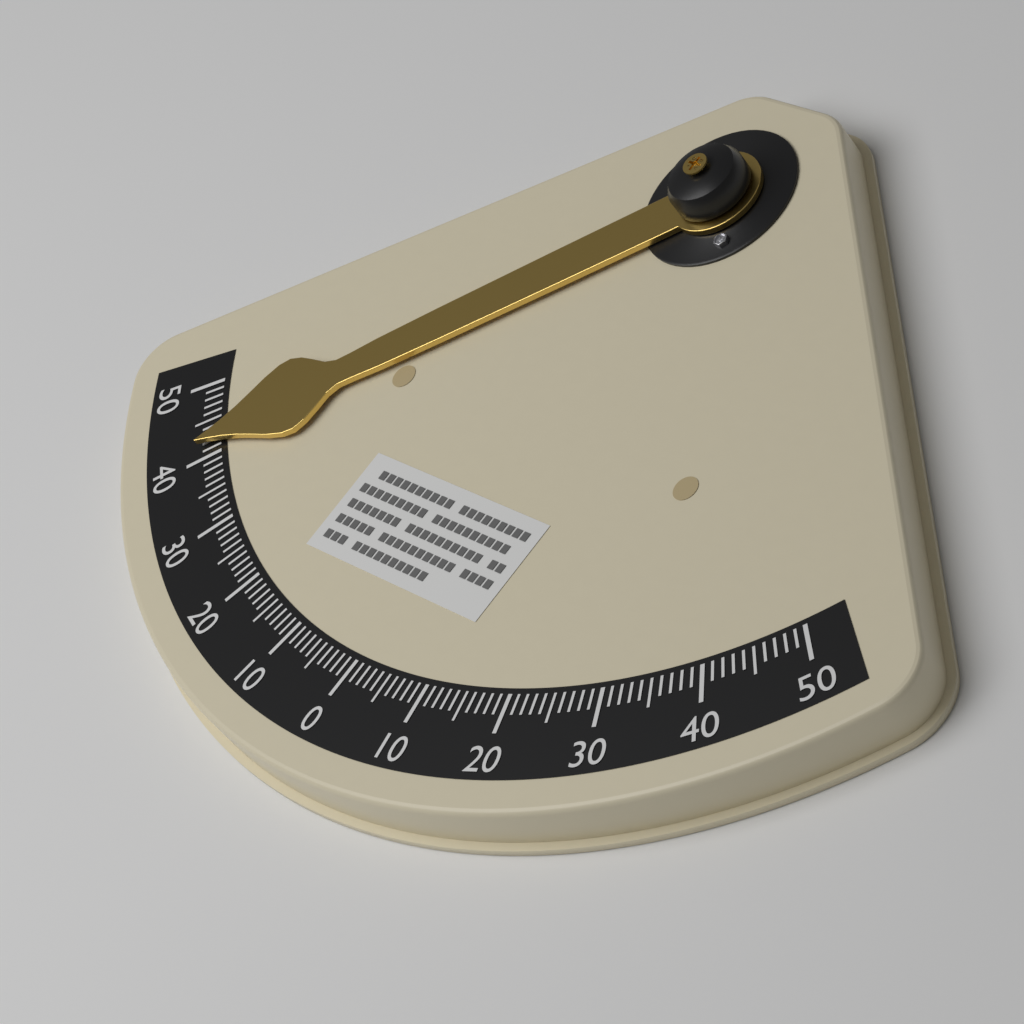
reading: -42 °
